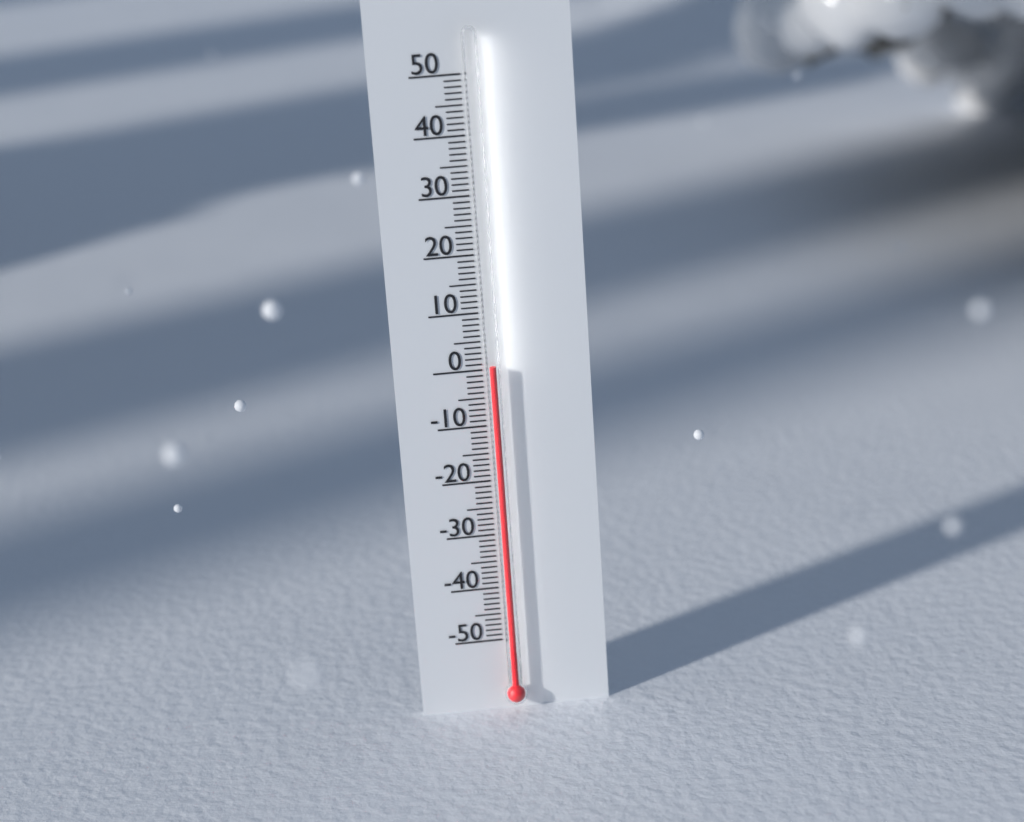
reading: 1 (no unit)
